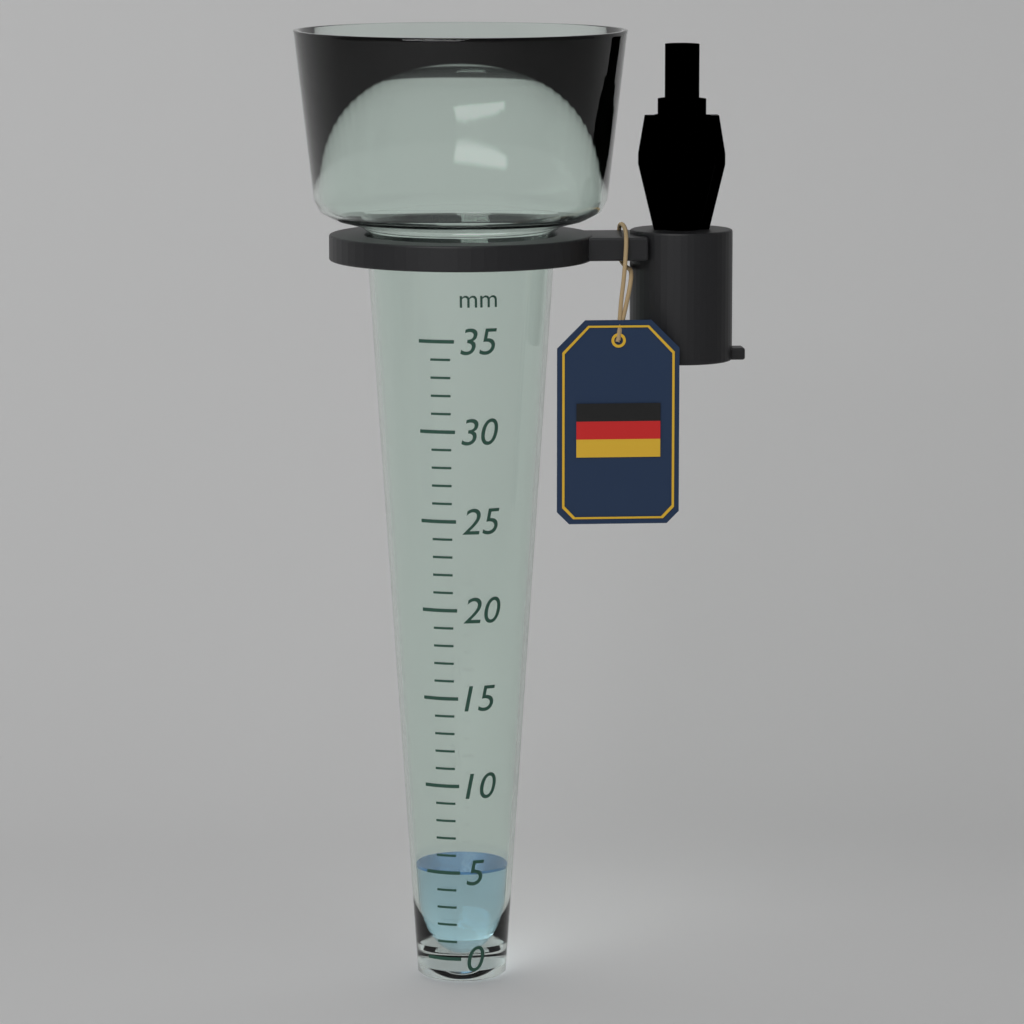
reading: 5 mm
